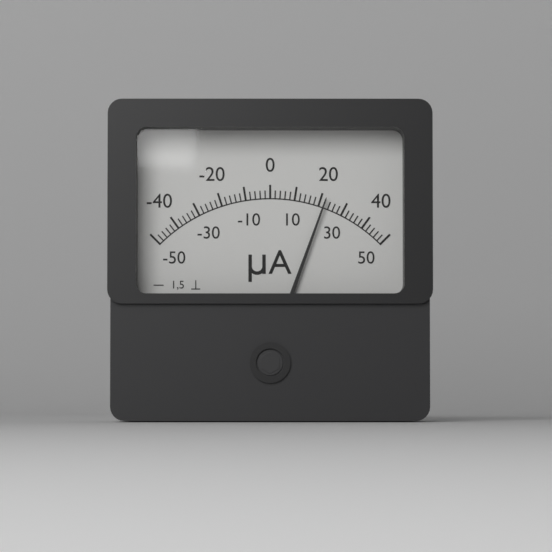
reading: 22 µA
